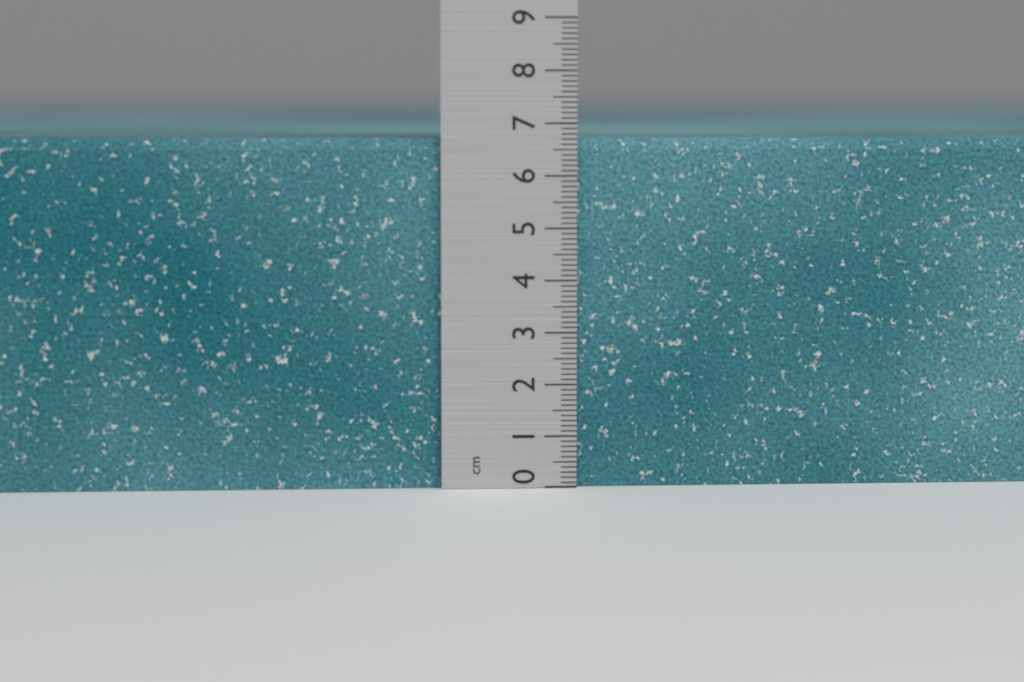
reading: 6.7 cm
